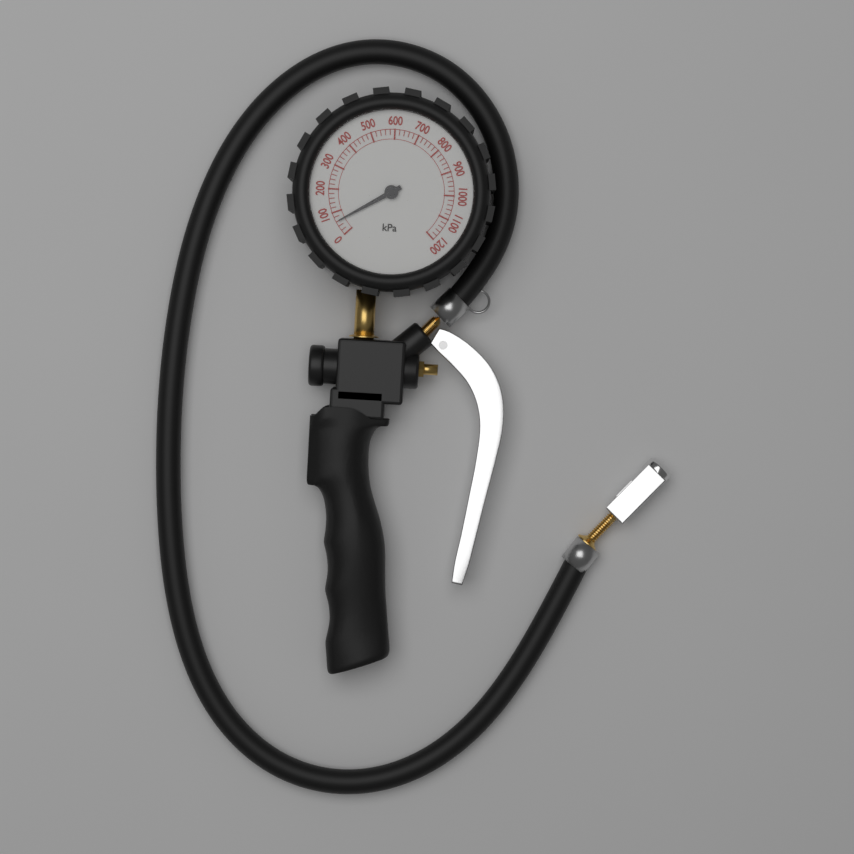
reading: 60 kPa
